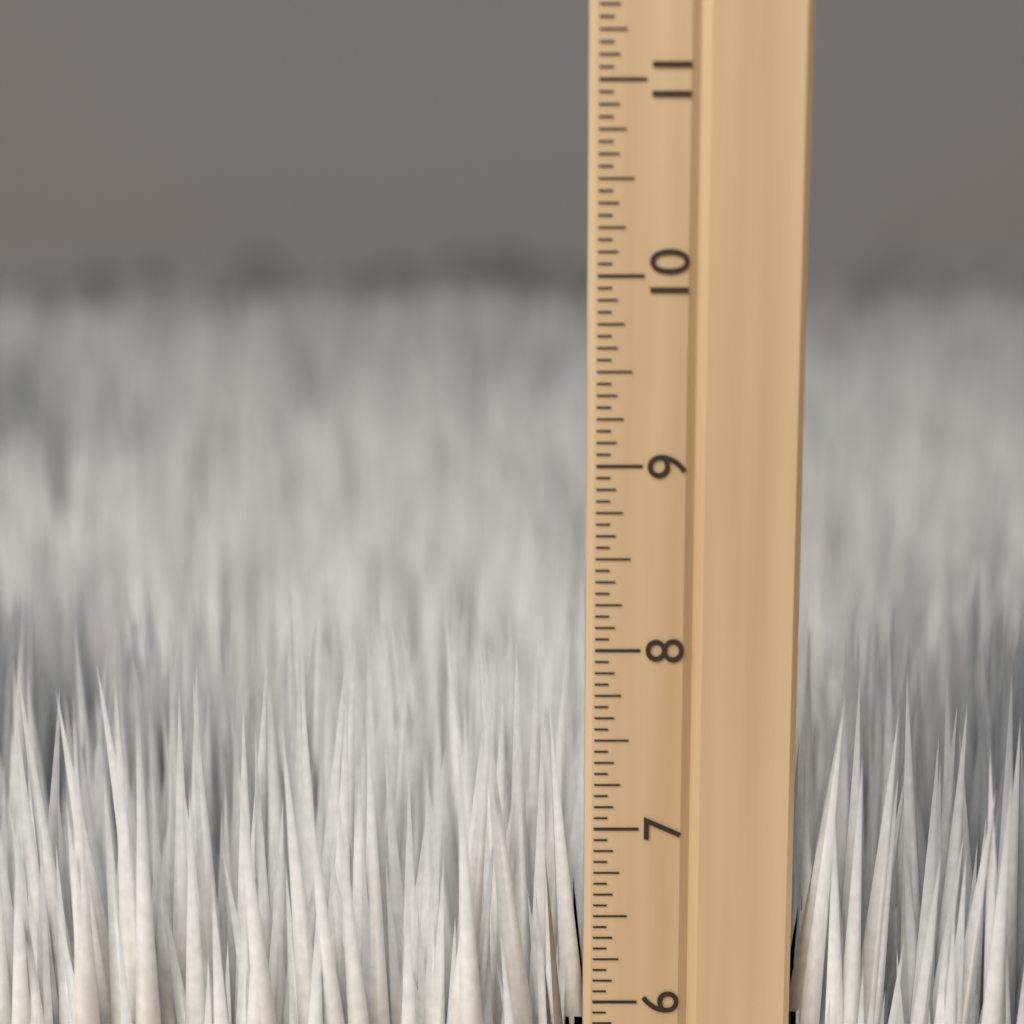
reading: 7.9375 inch
